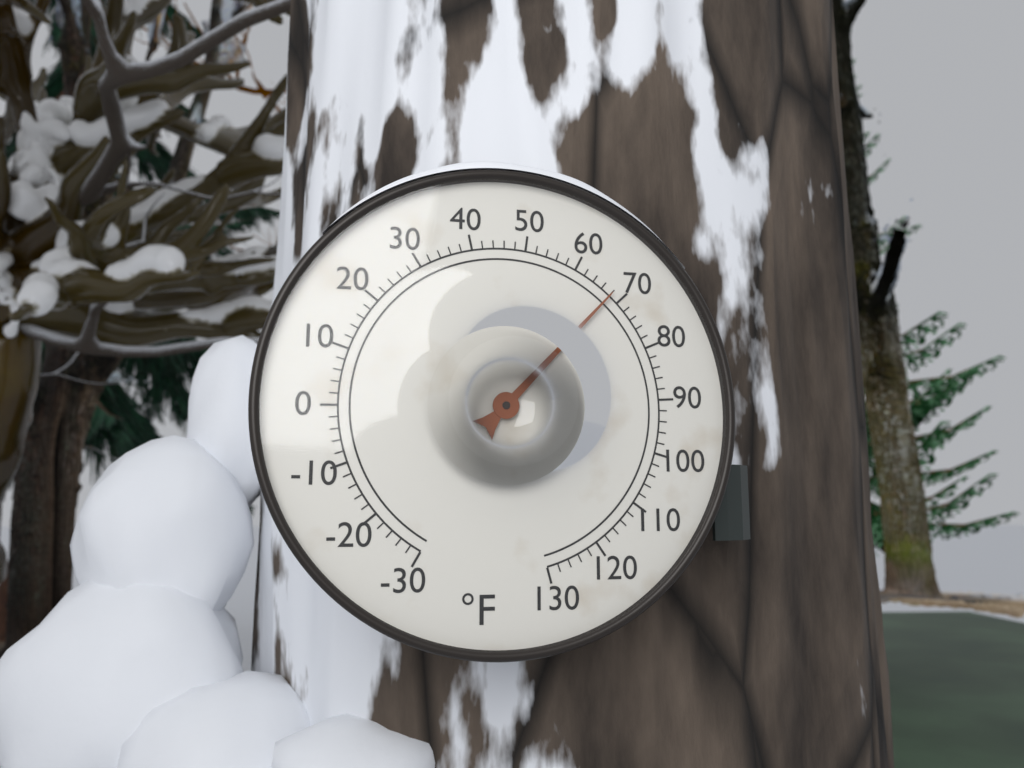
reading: 68 °F
